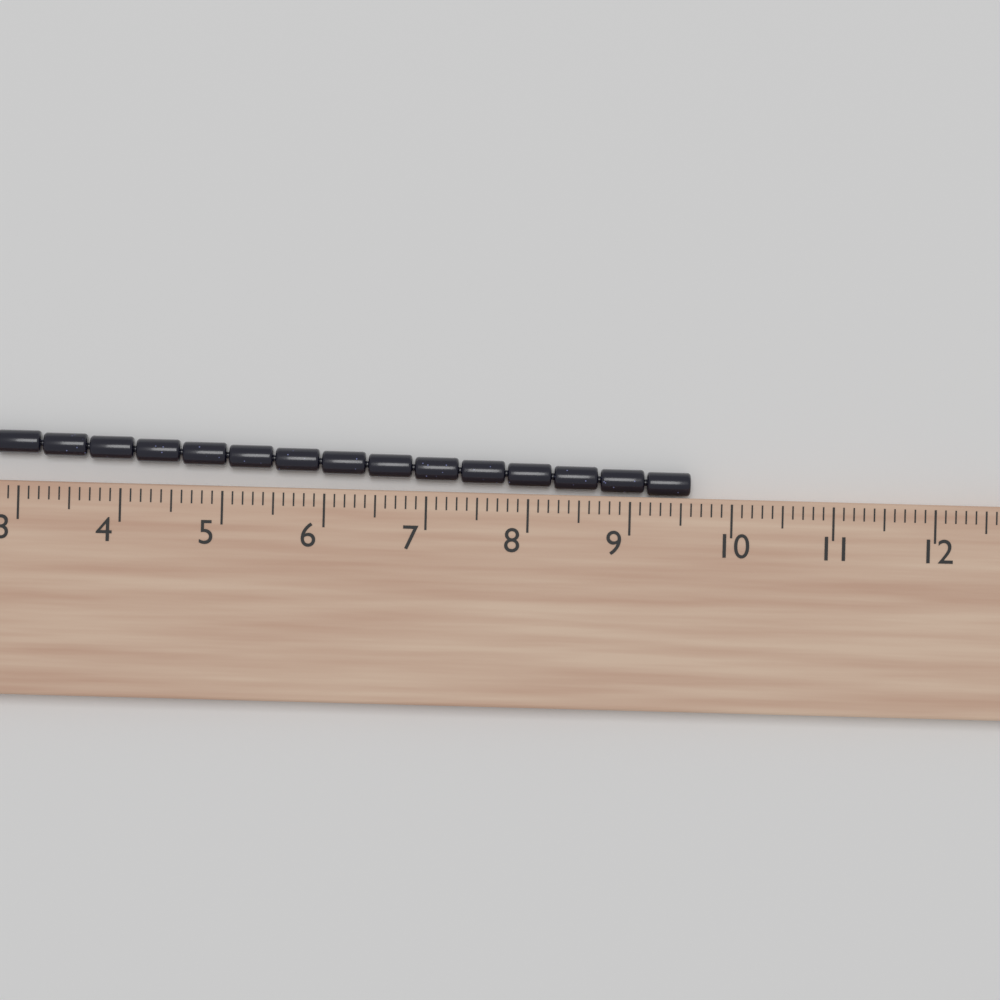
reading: 9.6 cm
